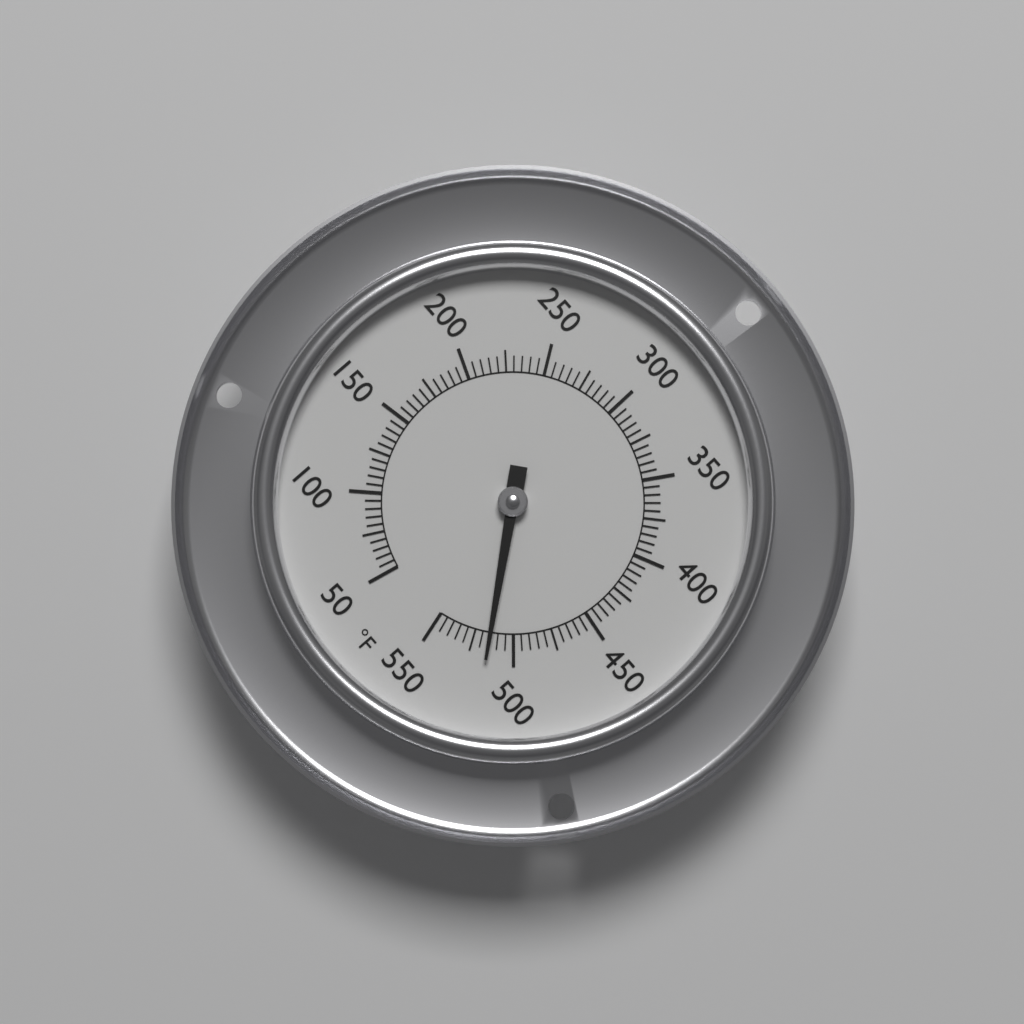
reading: 515 °F
